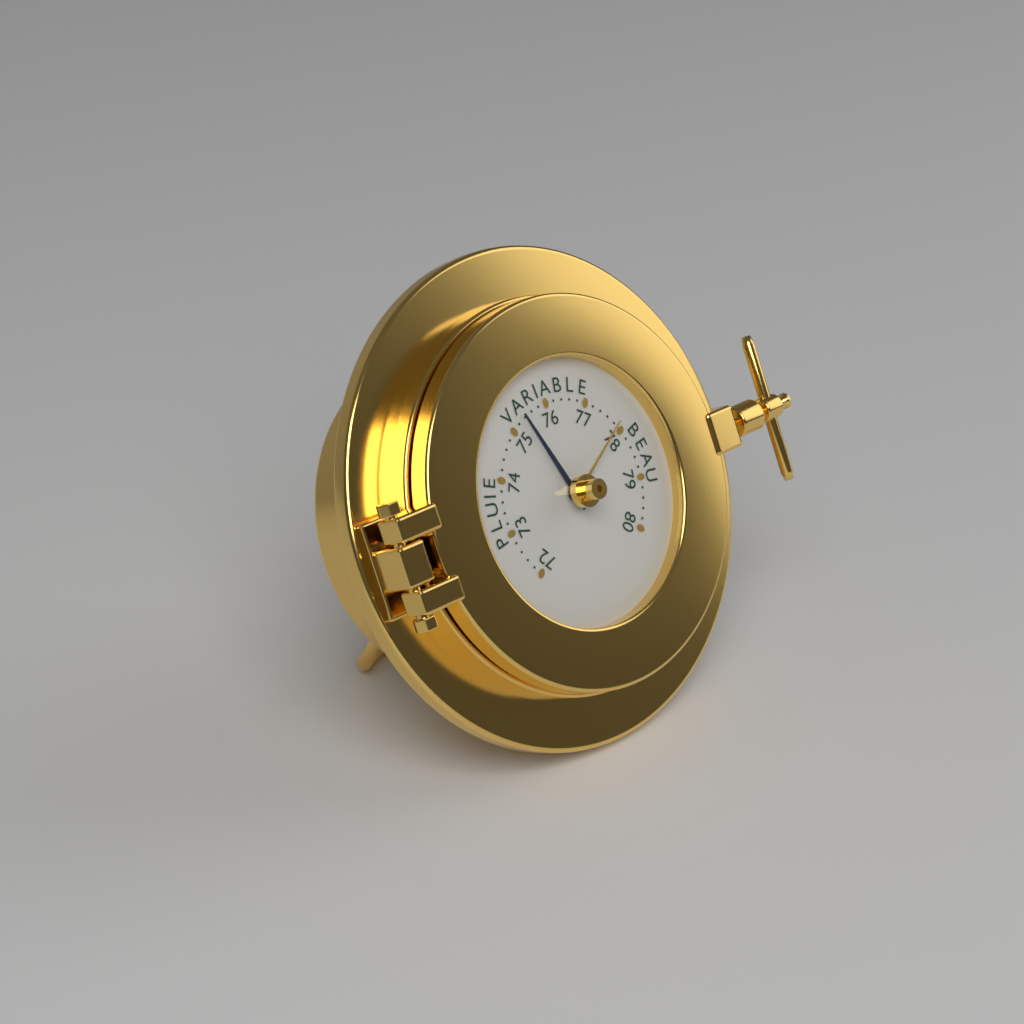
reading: 75.4 (no unit)
